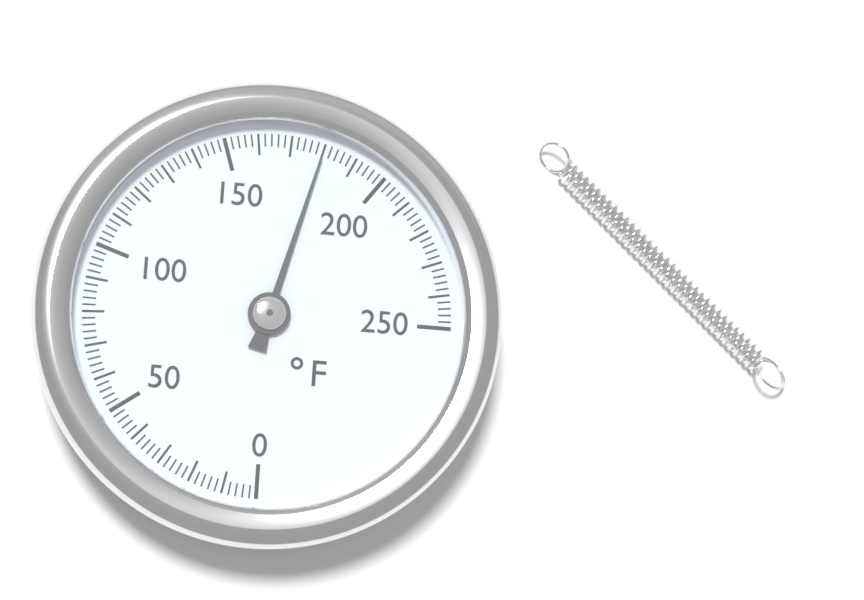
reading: 180 °F
